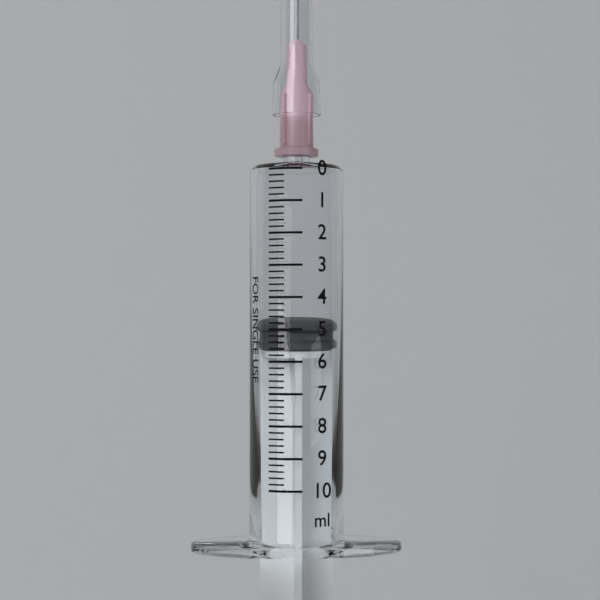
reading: 4.8 ml
